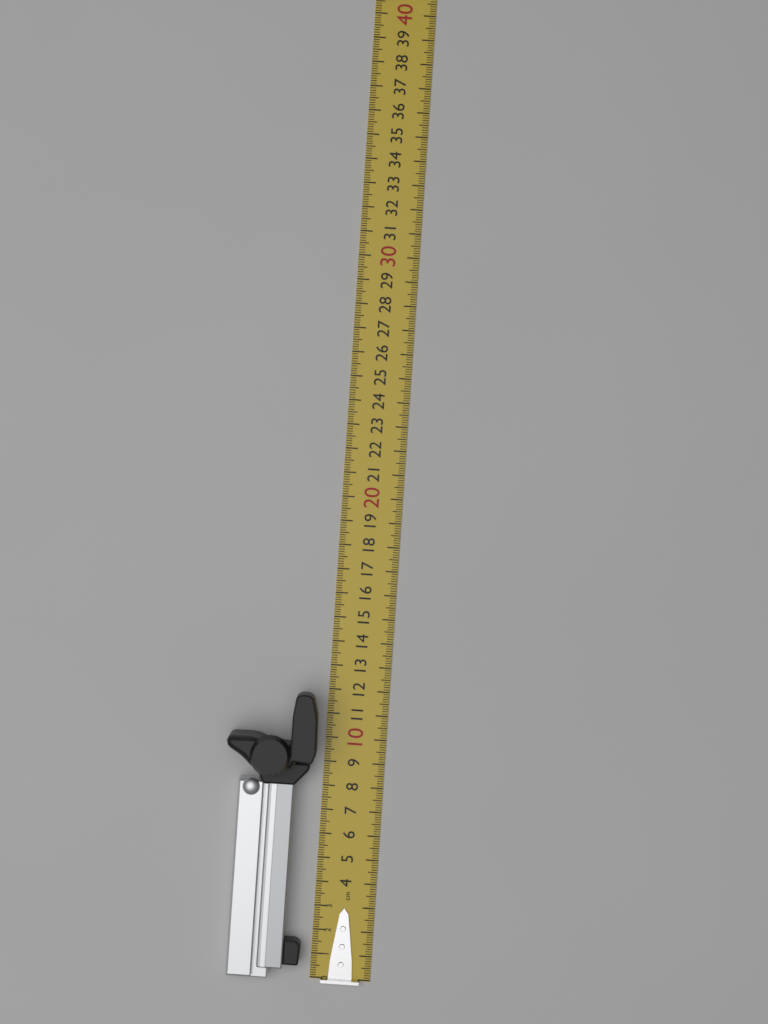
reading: 11.9 cm
